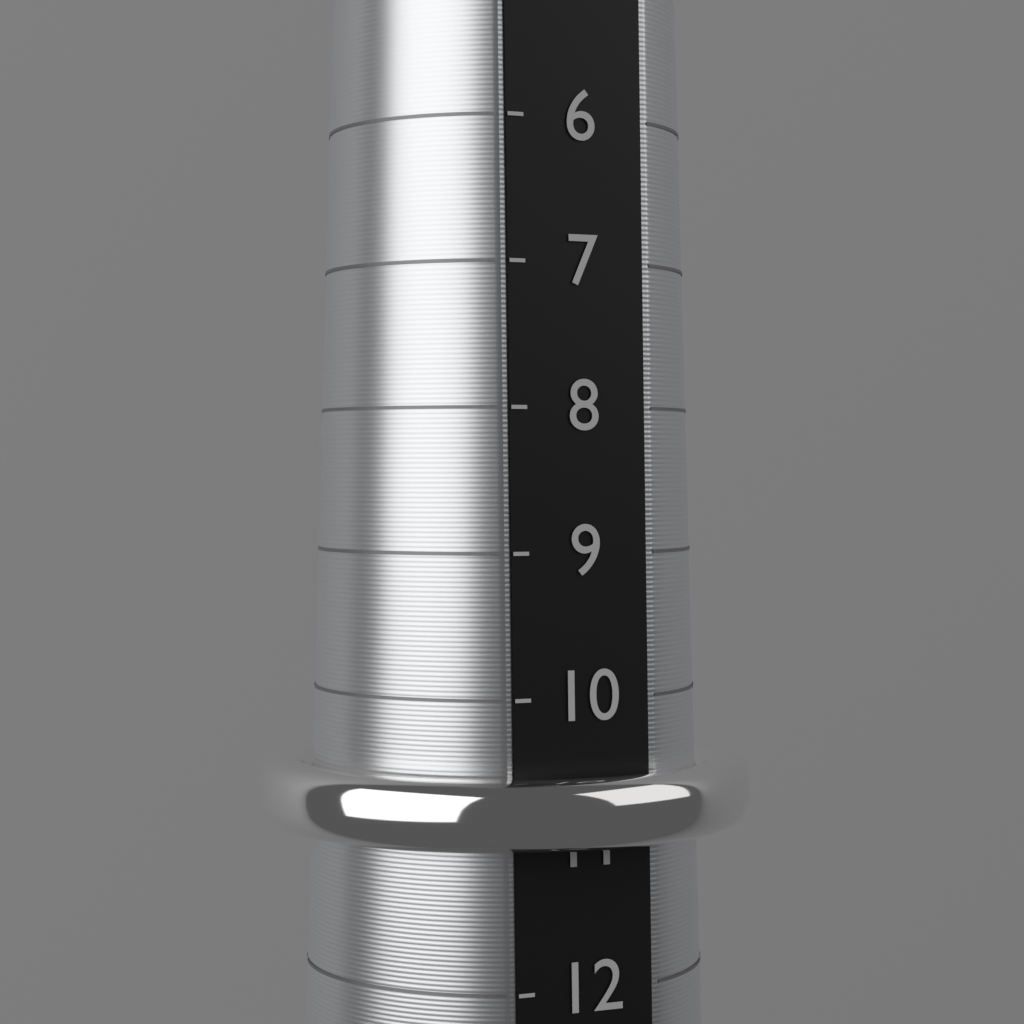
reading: 11 (no unit)
